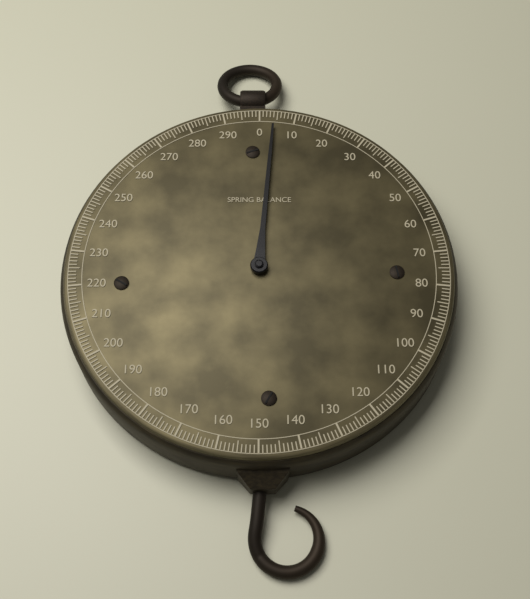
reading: 4 (no unit)
